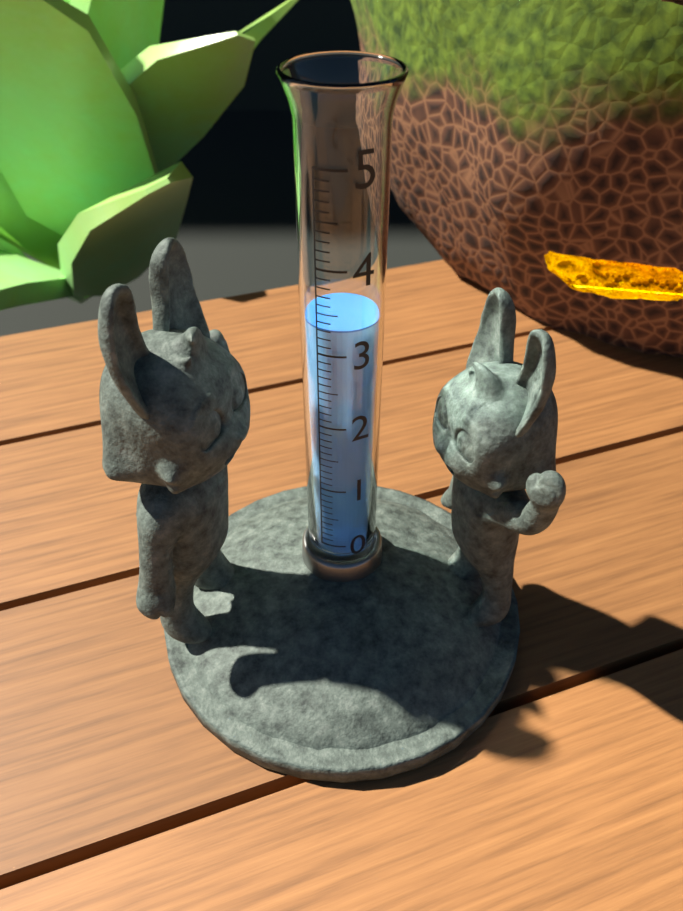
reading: 3.3 (no unit)
